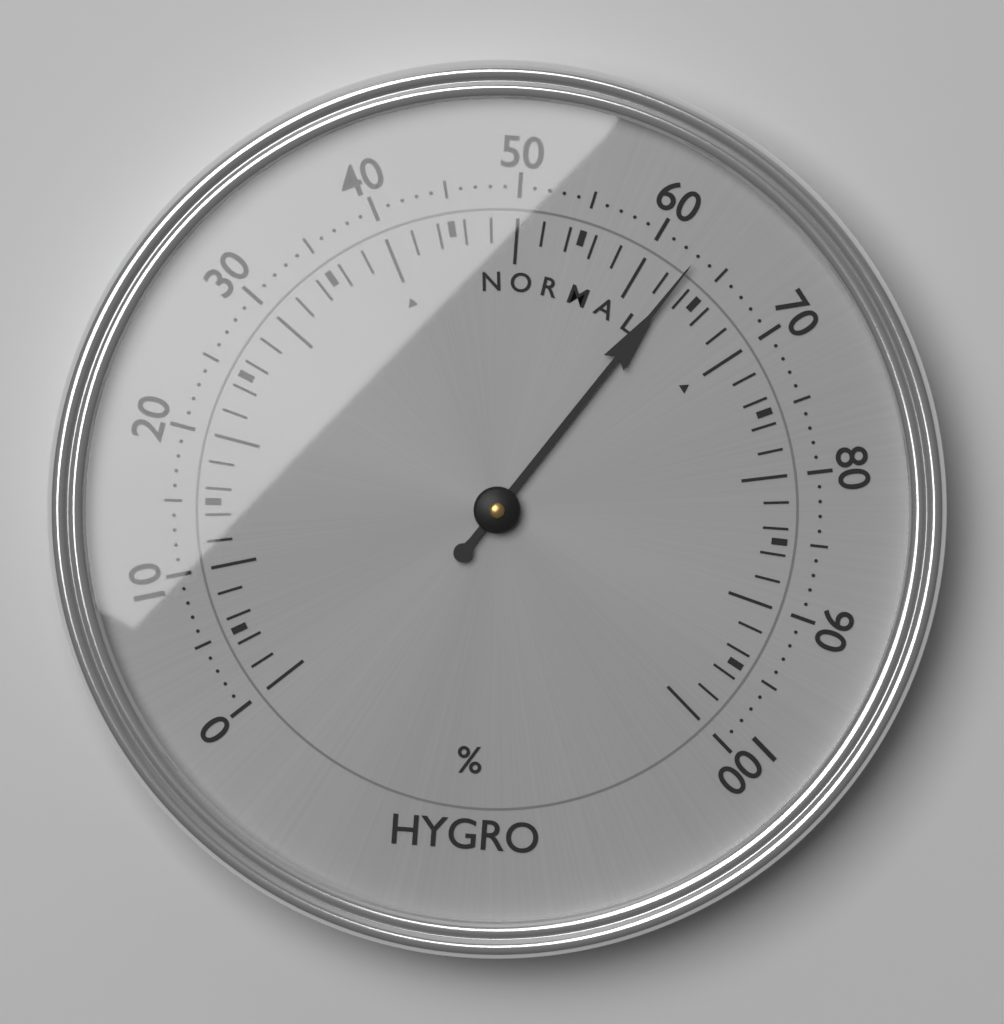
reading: 63 %
